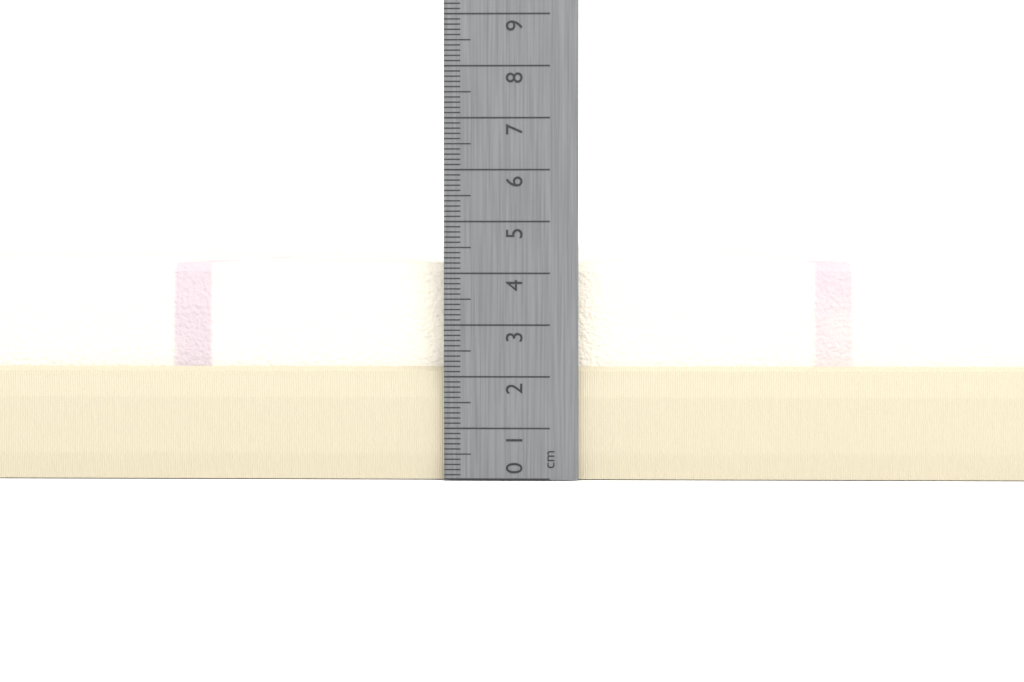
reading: 4.2 cm
